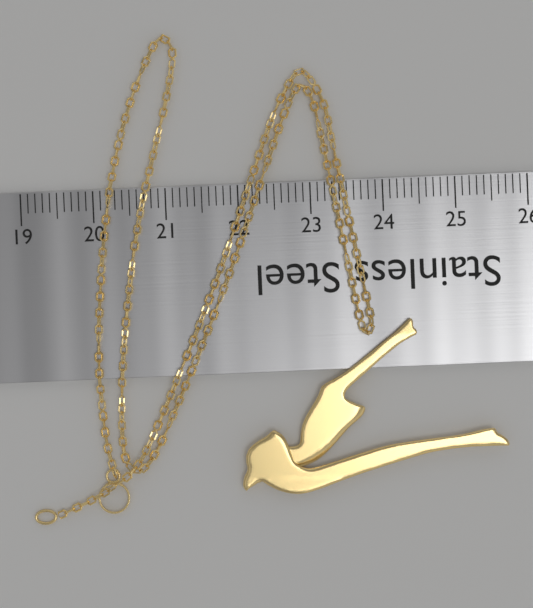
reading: 25.6 (no unit)
